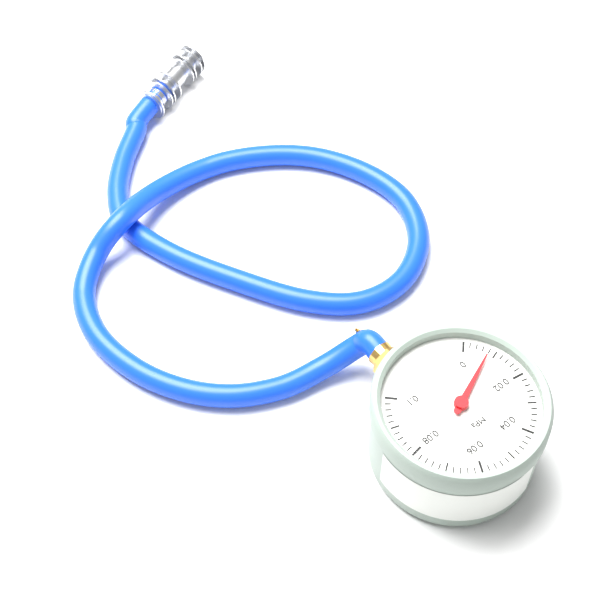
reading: 0.008 MPa
